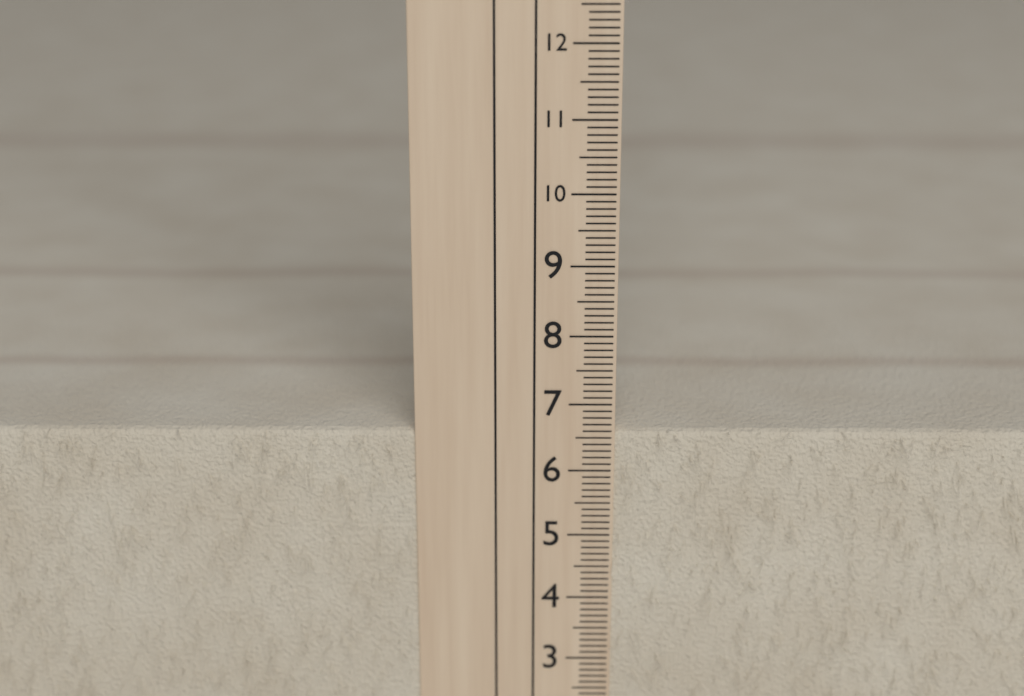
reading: 6.6 cm
